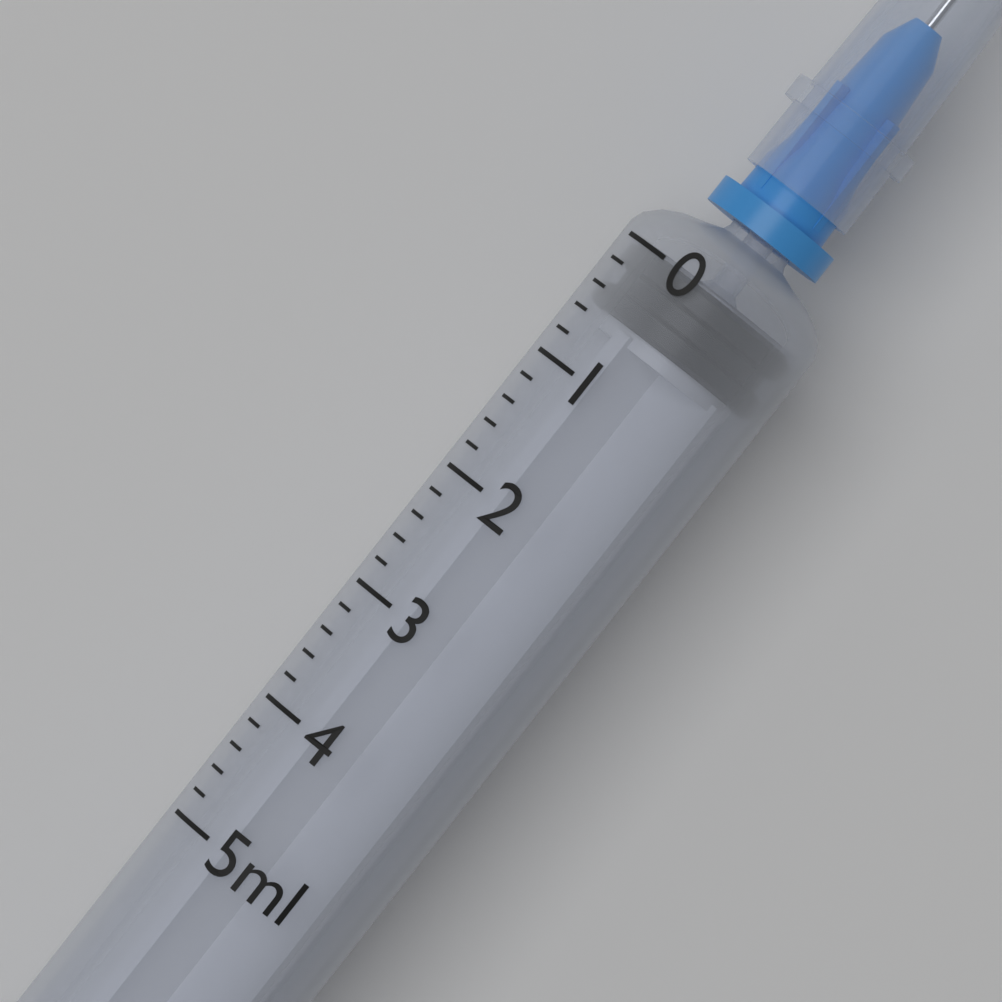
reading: 0.0 ml
